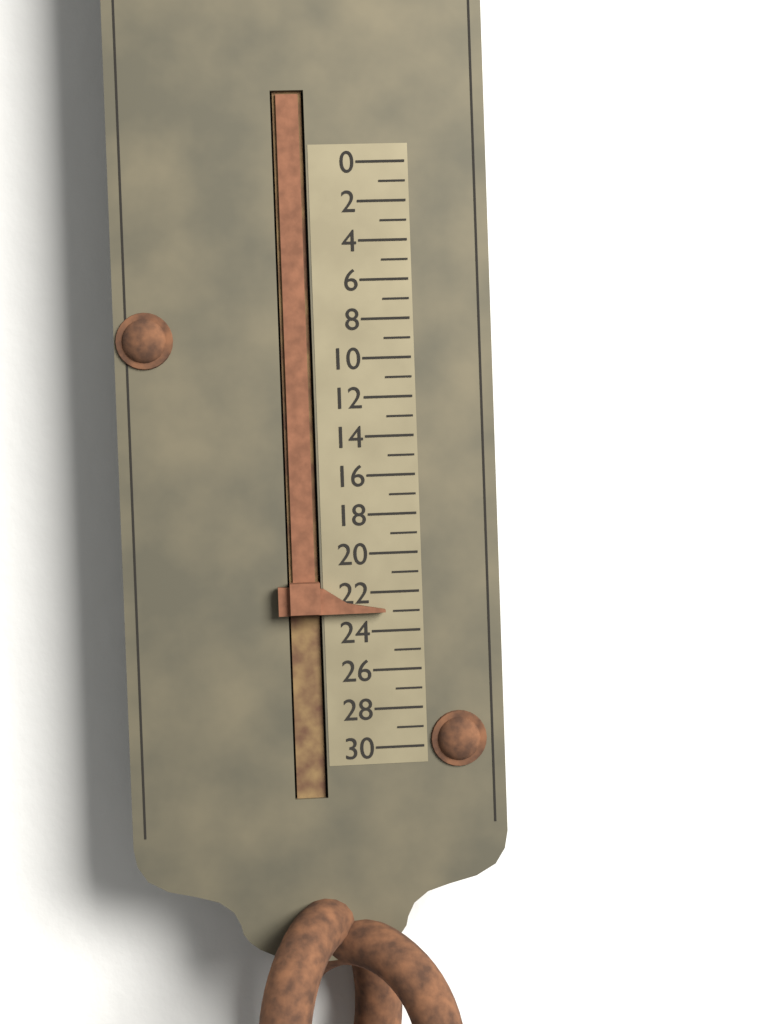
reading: 23 (no unit)
